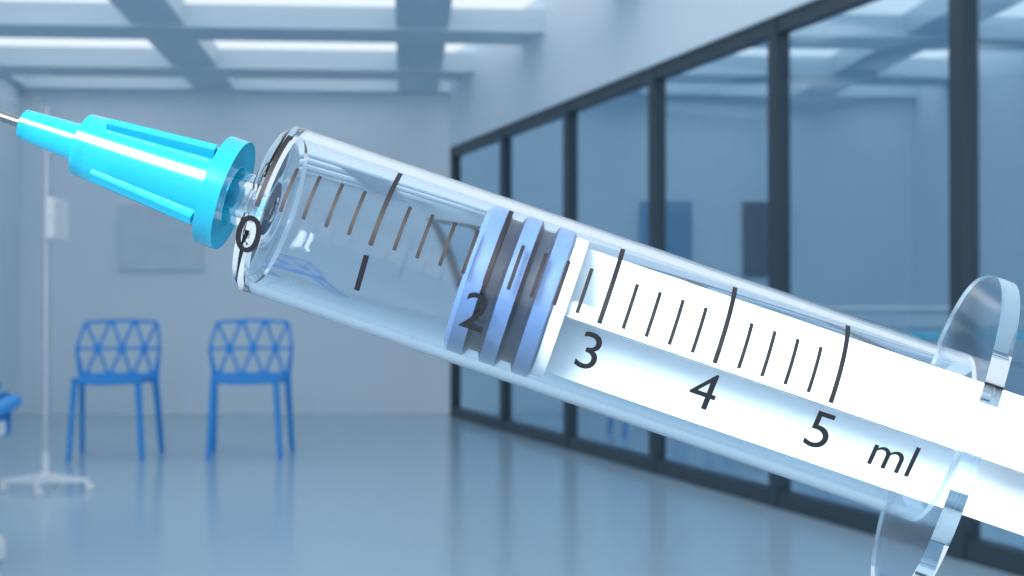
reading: 1.8 ml
